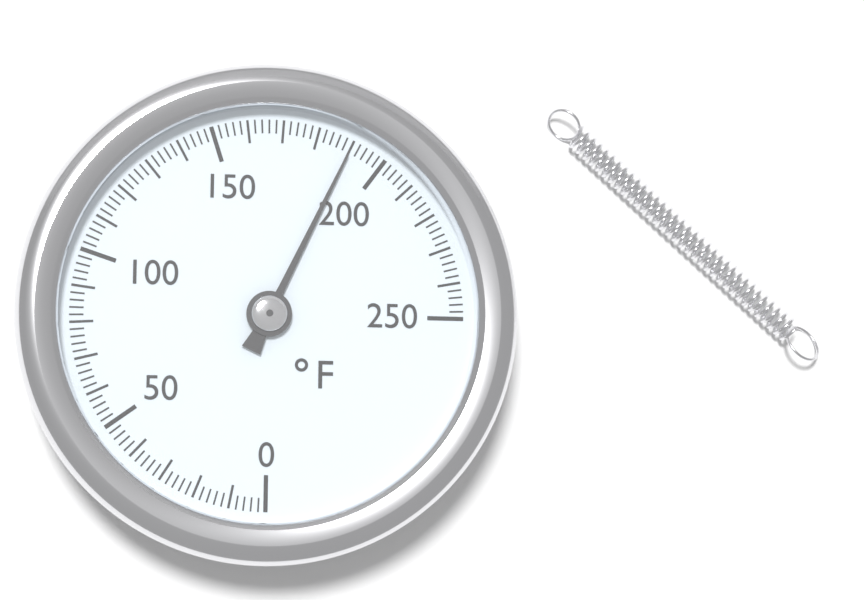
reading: 190 °F
